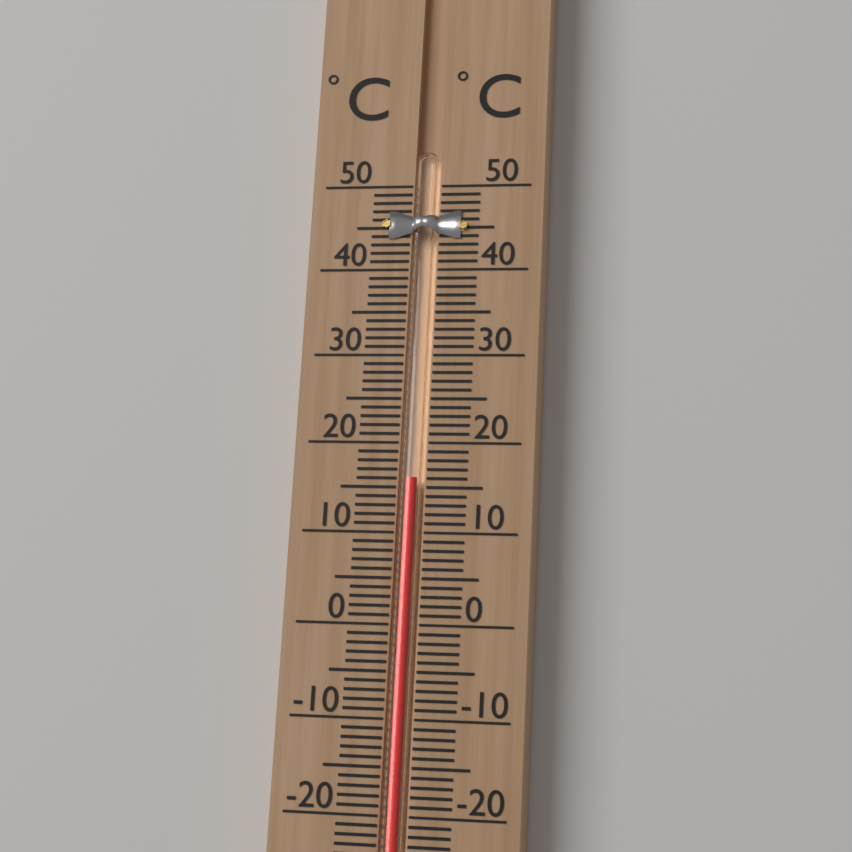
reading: 16 °C
